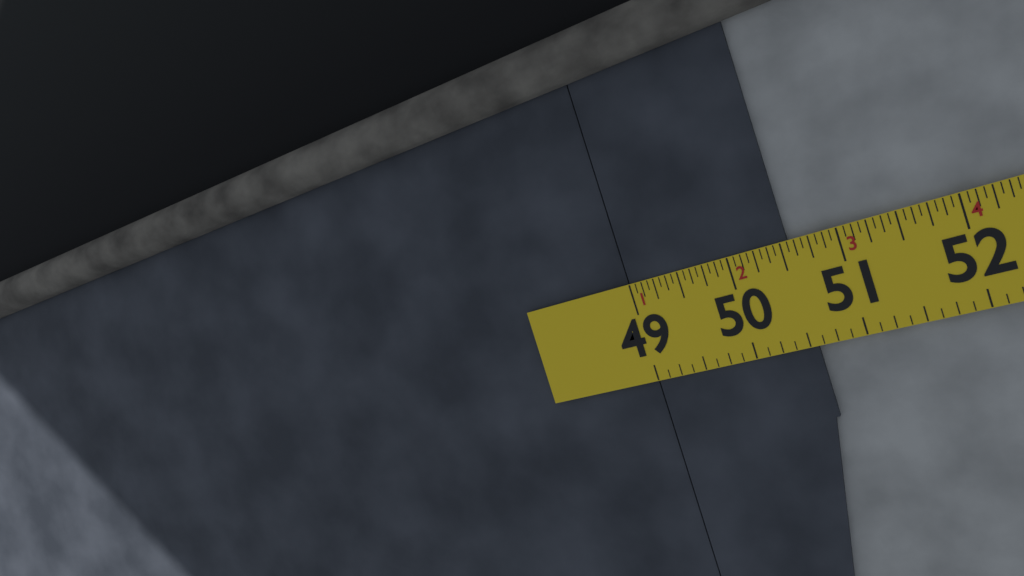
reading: 50.5625 in
